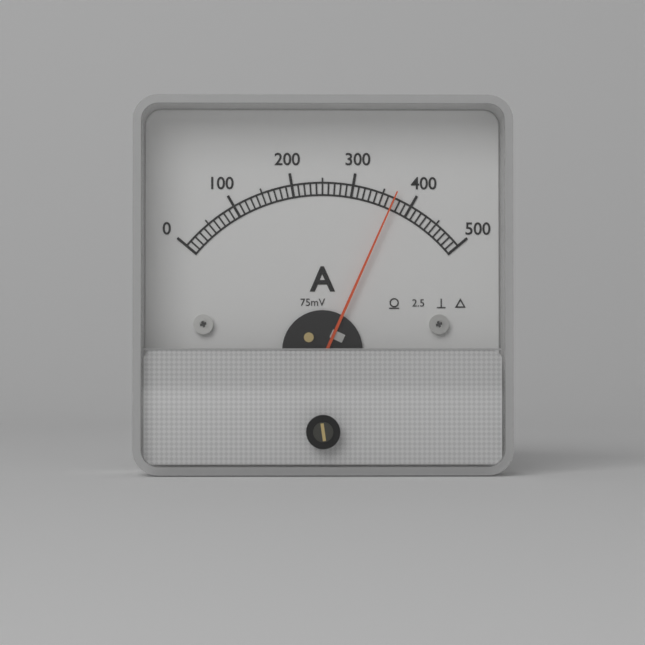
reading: 370 A
